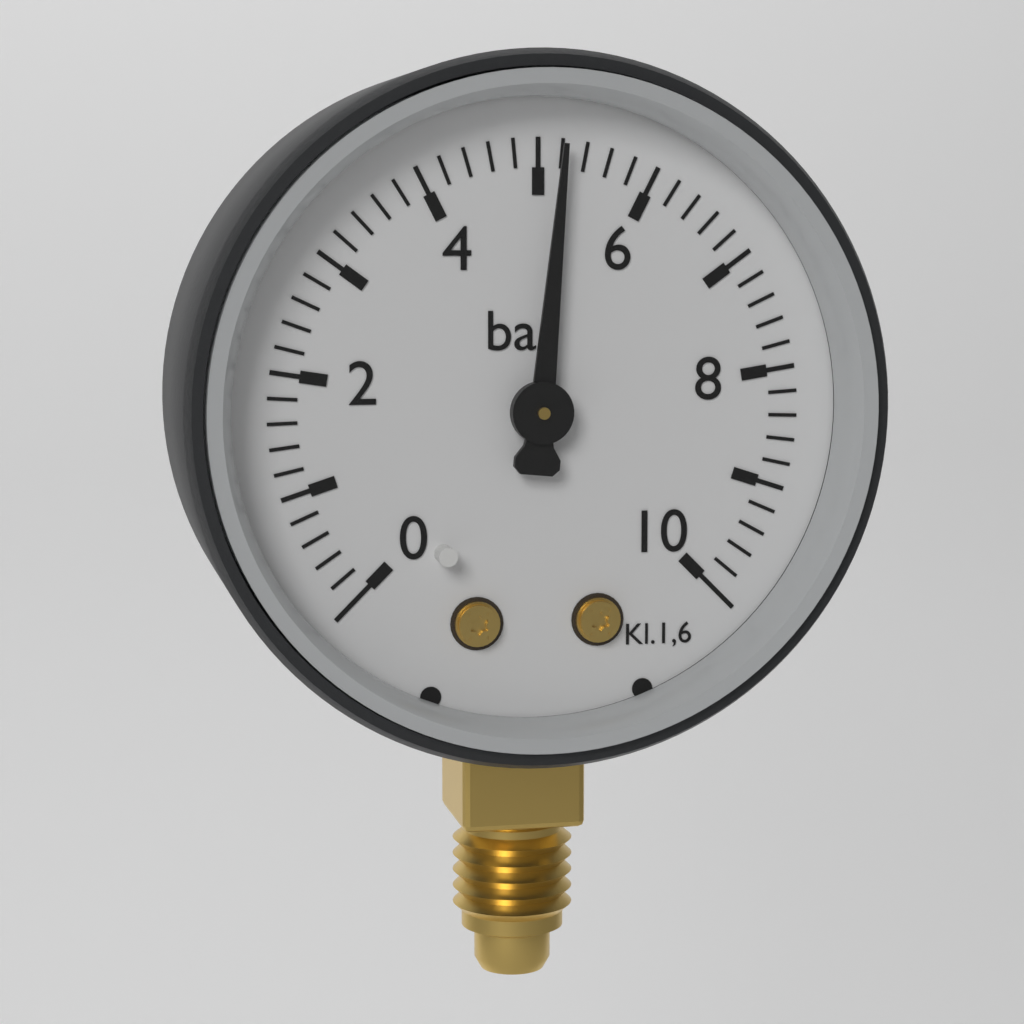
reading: 5.2 bar
